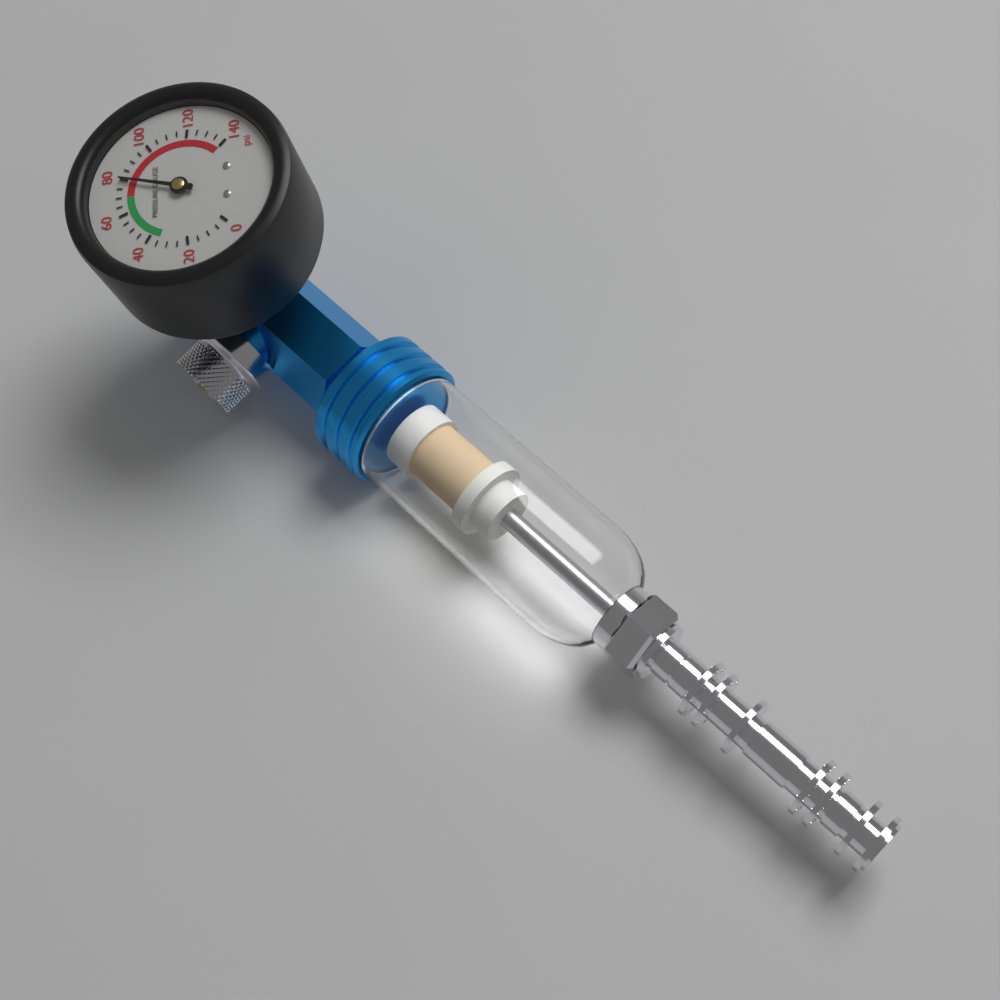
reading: 80 psi
